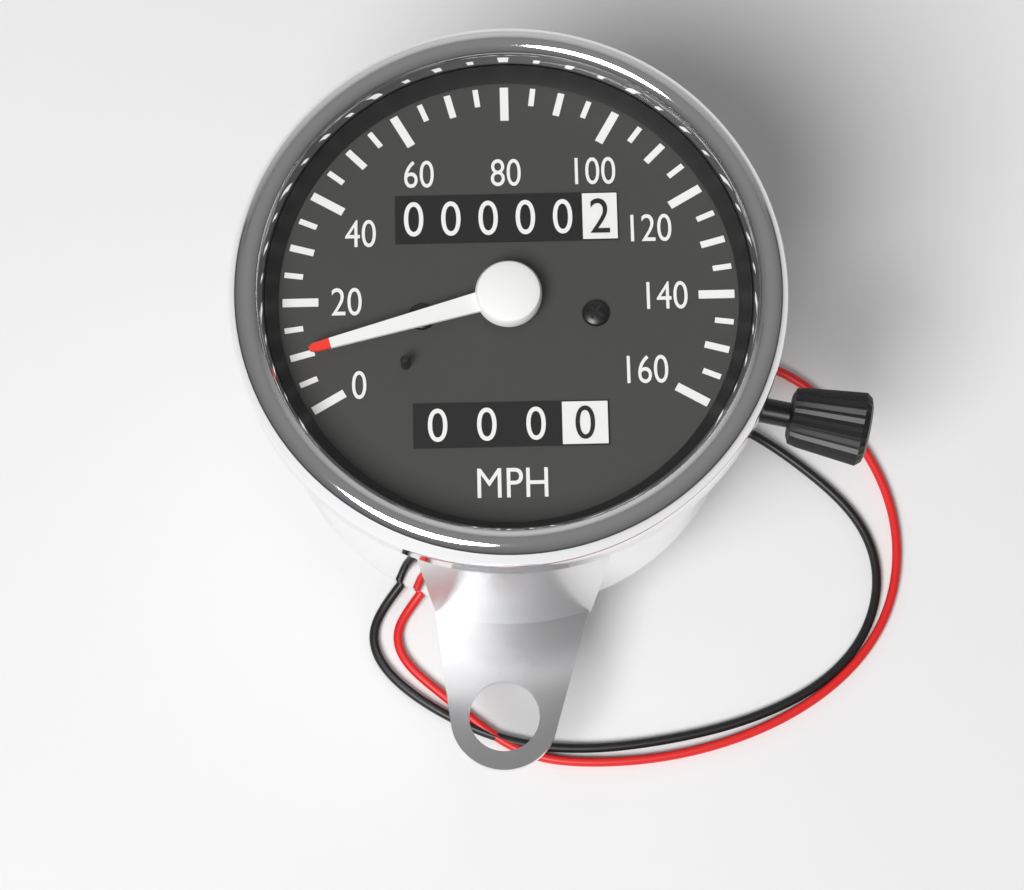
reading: 10 mph
